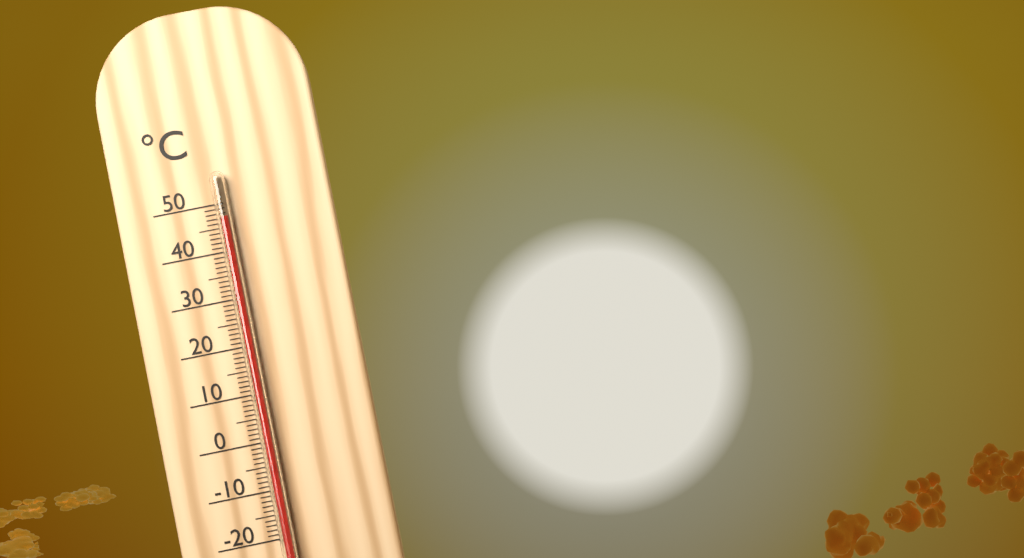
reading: 47 °C
